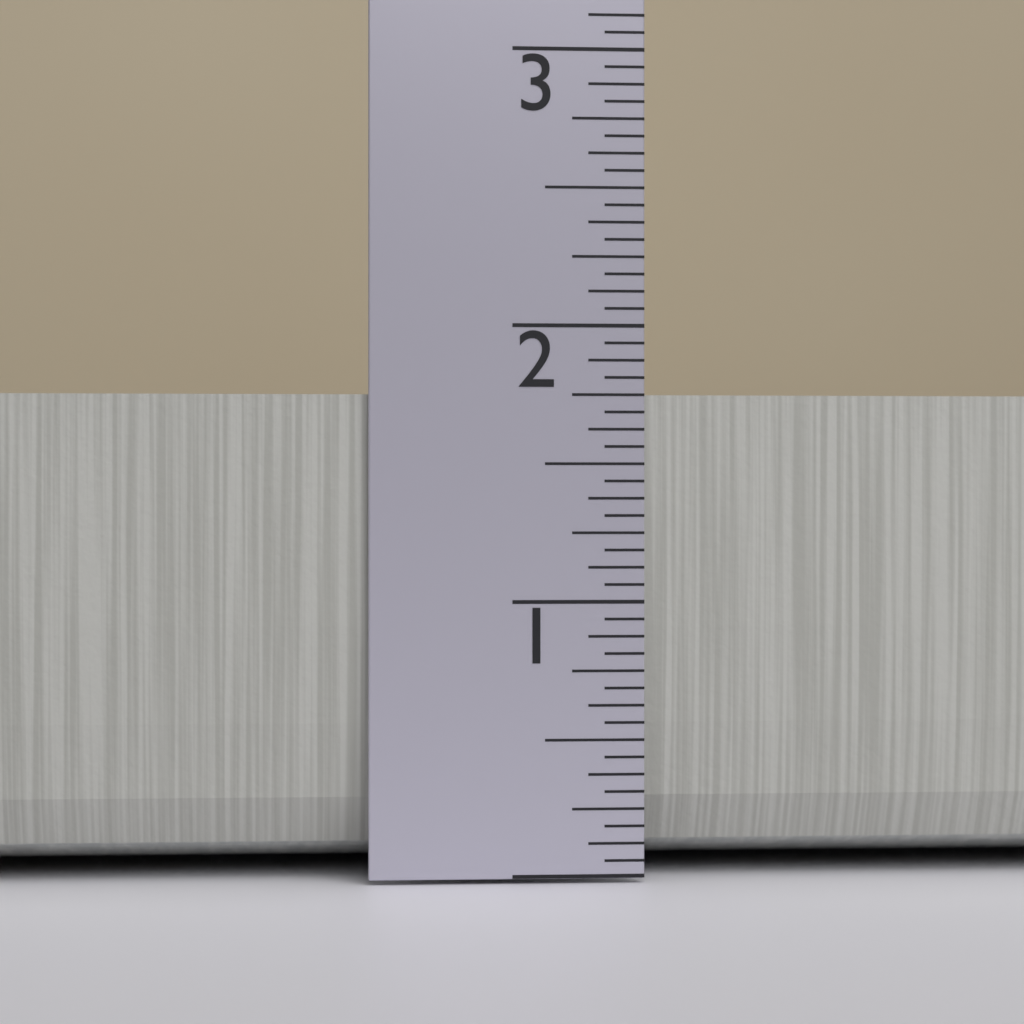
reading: 1.7500 in
